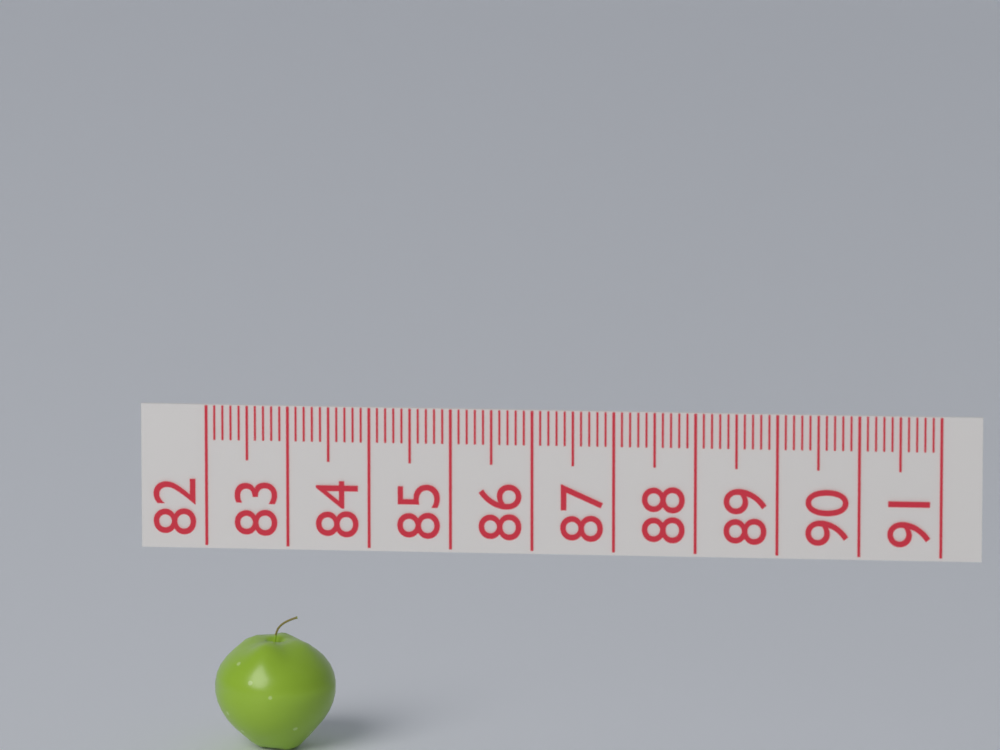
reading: 83.5 (no unit)
